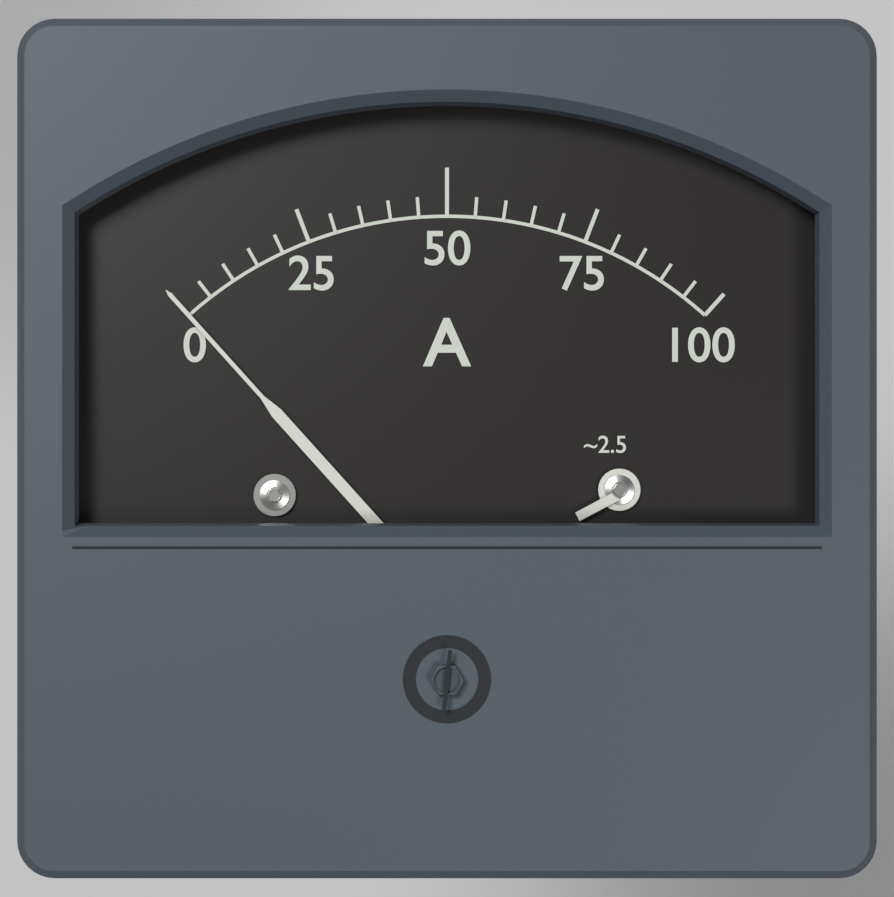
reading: 0 A
